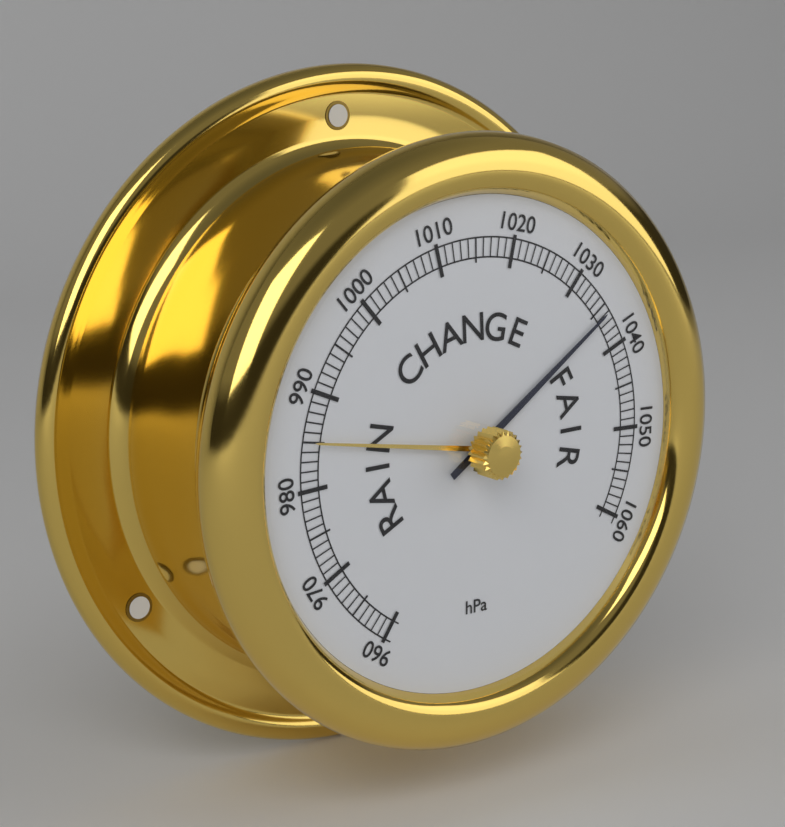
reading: 1036 hPa
